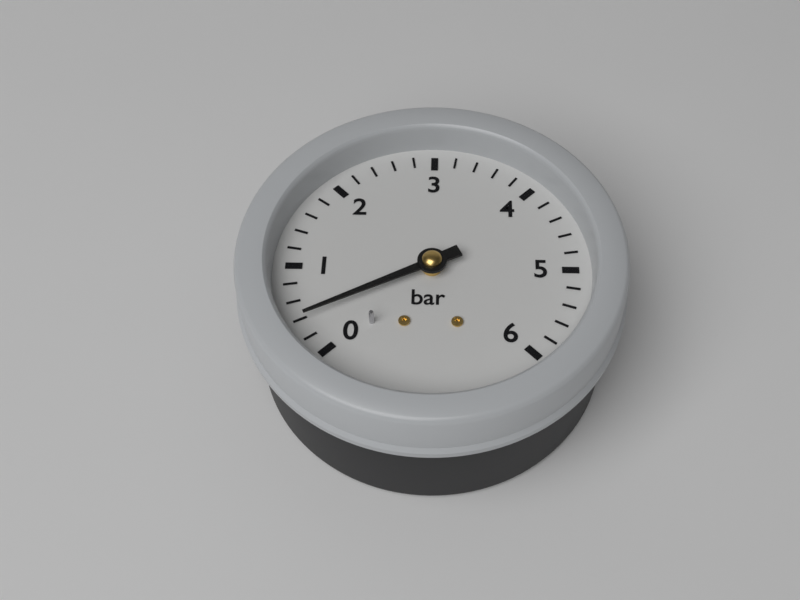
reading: 0.4 bar
